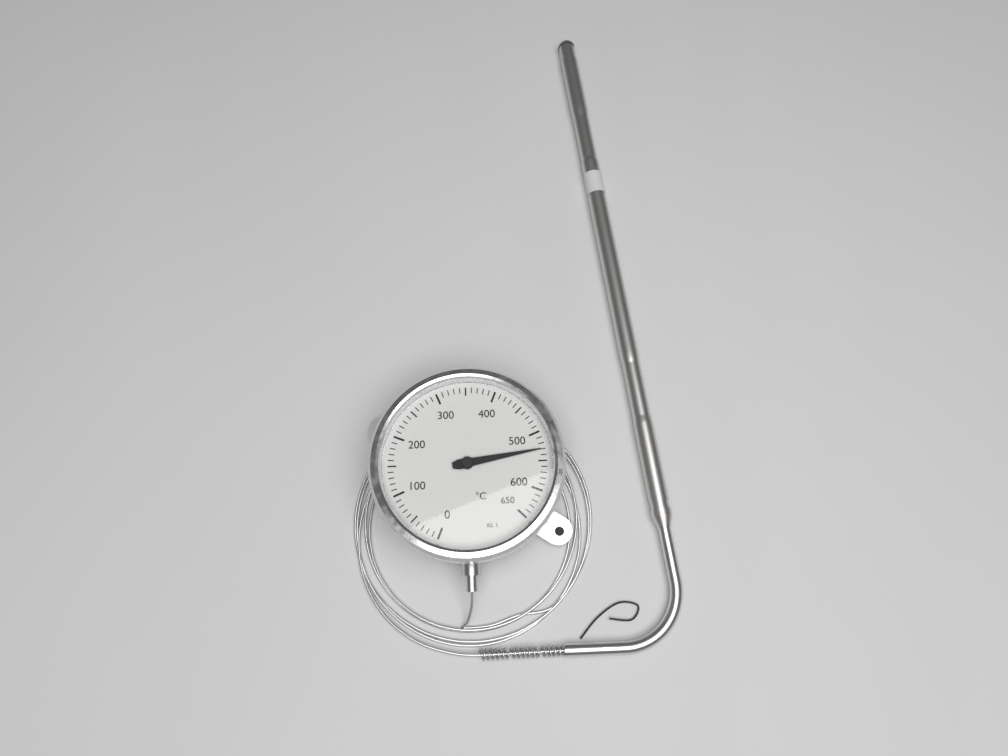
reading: 530 °C
